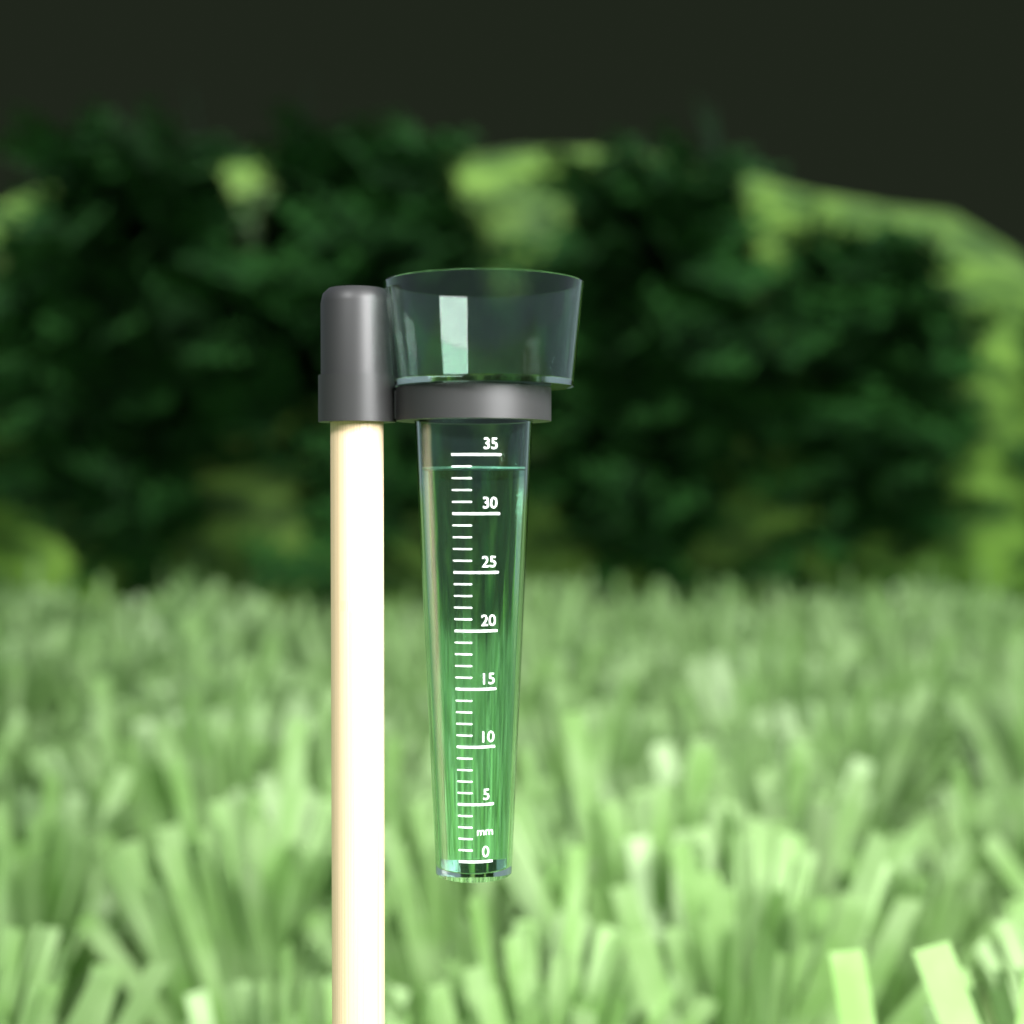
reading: 34 mm
